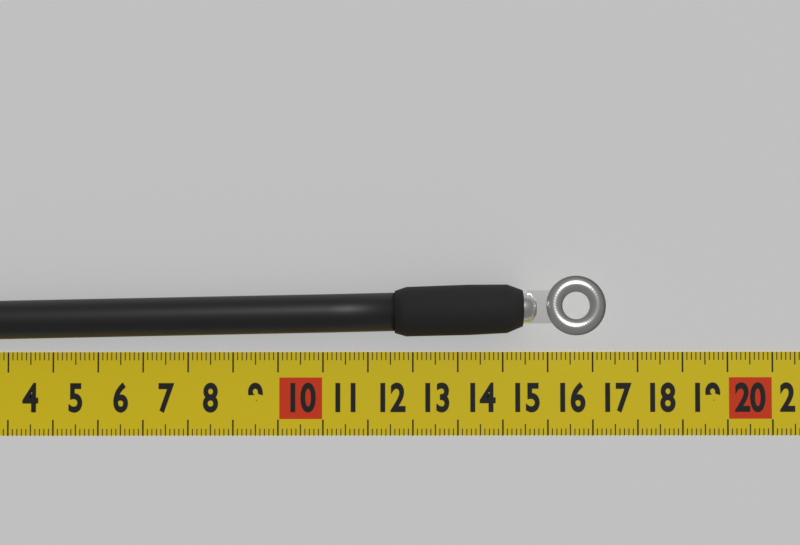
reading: 17.2 cm
